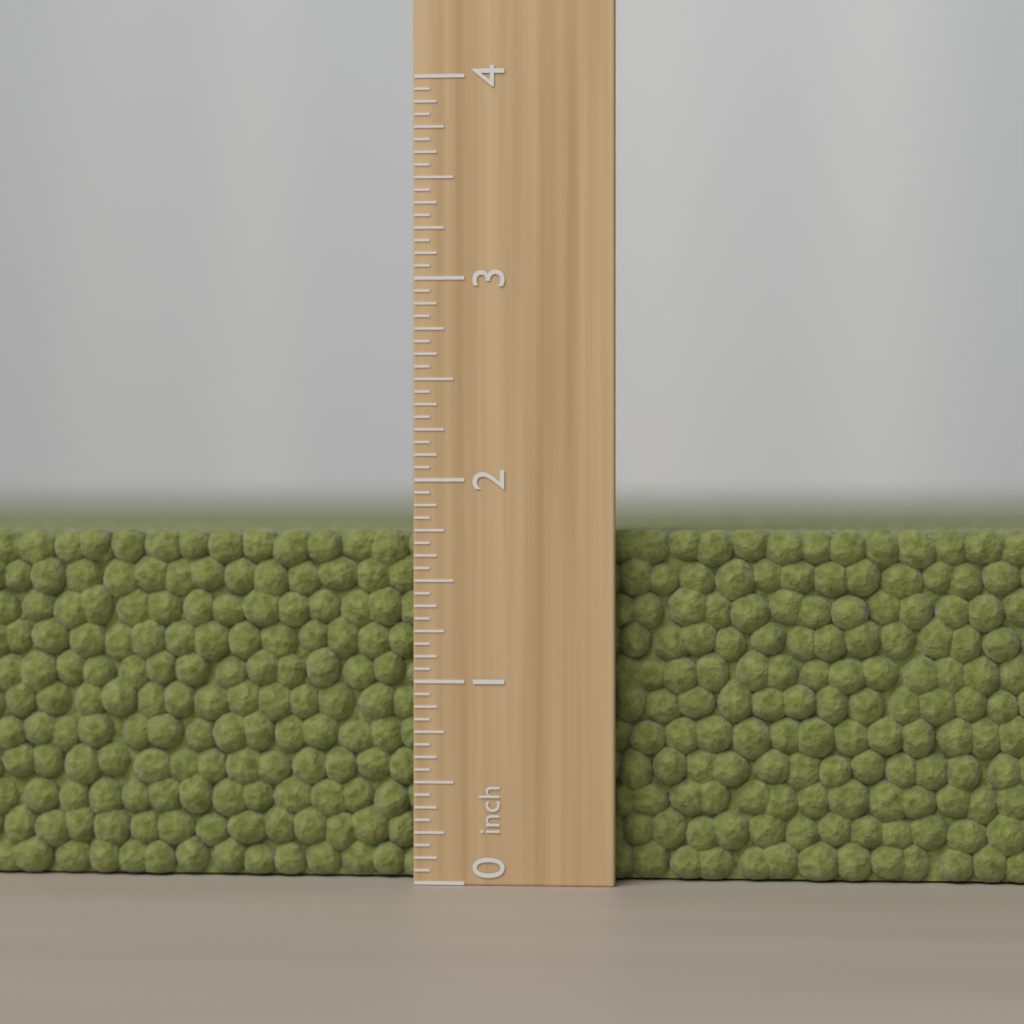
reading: 1.7500 inch
